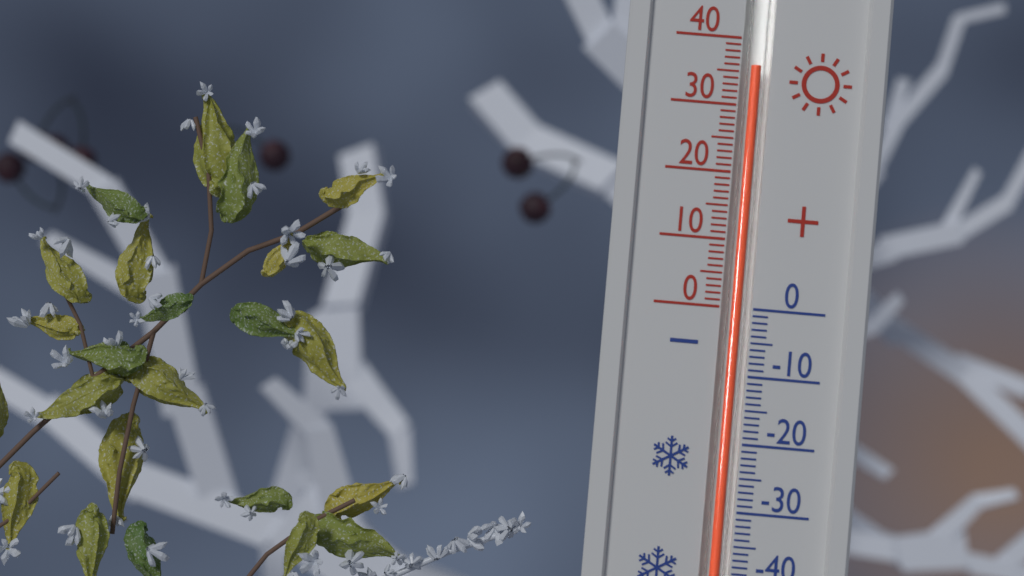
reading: 36 (no unit)
